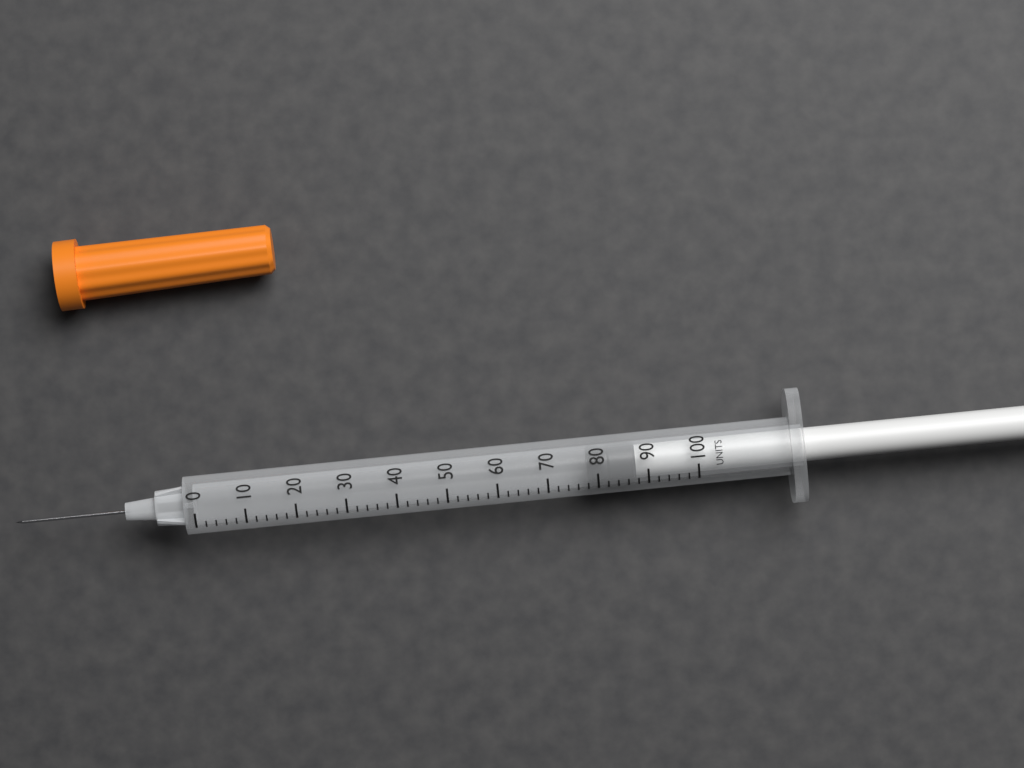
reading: 78 units
